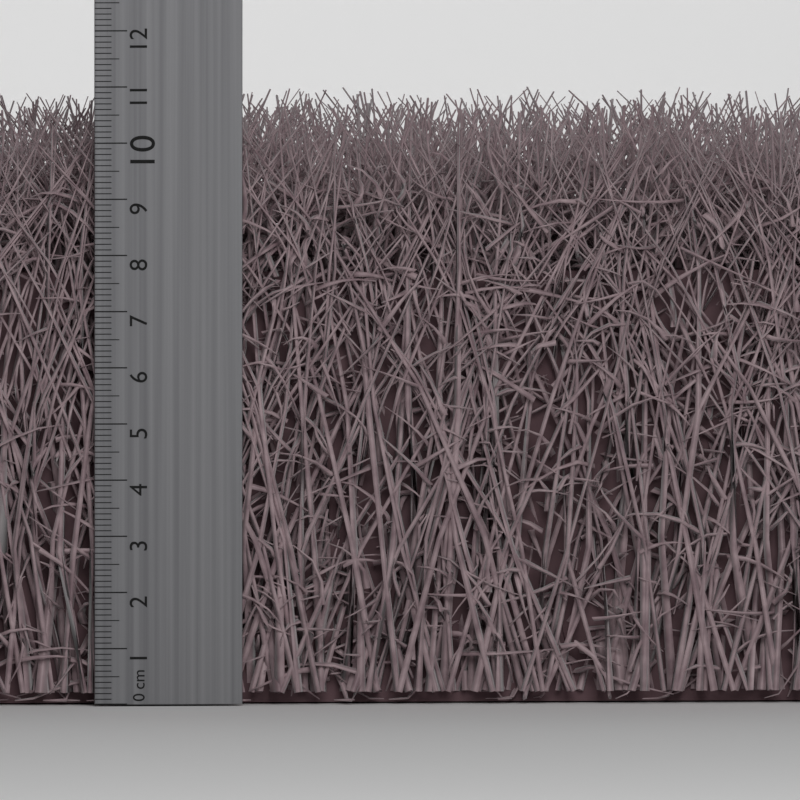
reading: 10.6 cm
